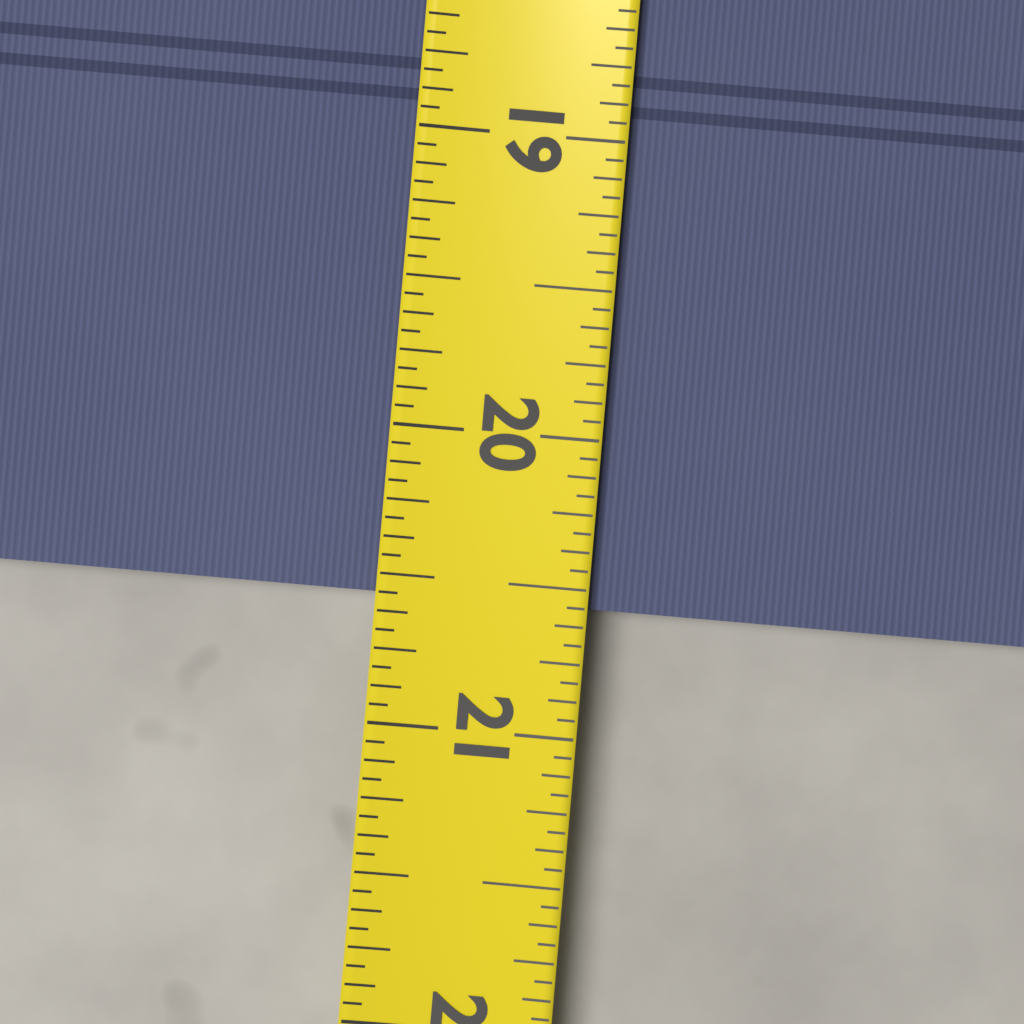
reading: 20.5625 (no unit)
